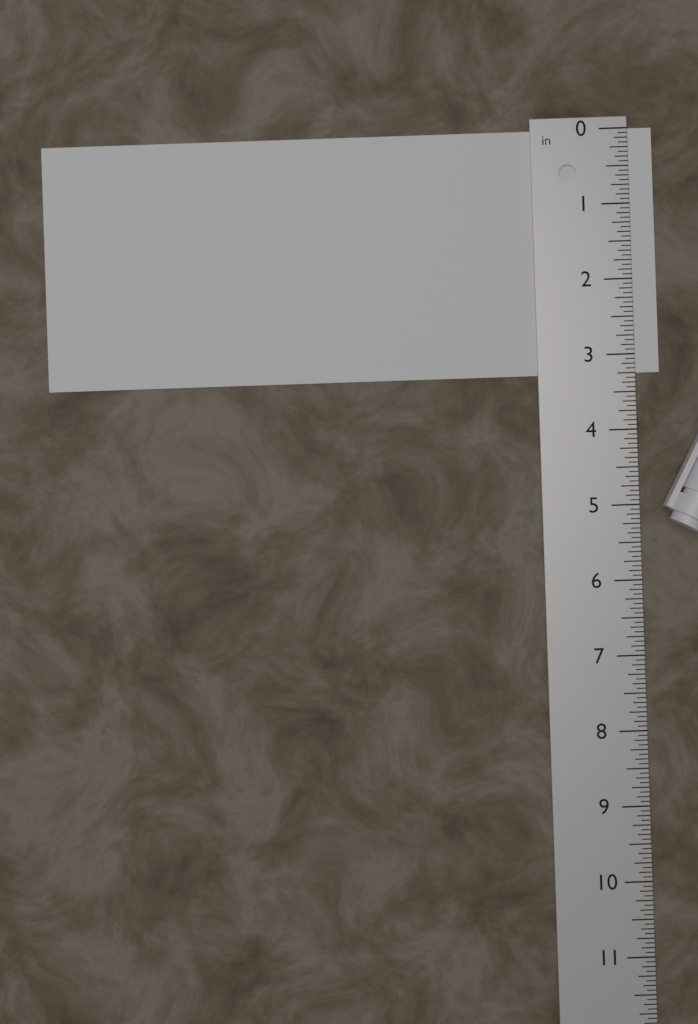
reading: 3.2500 in
